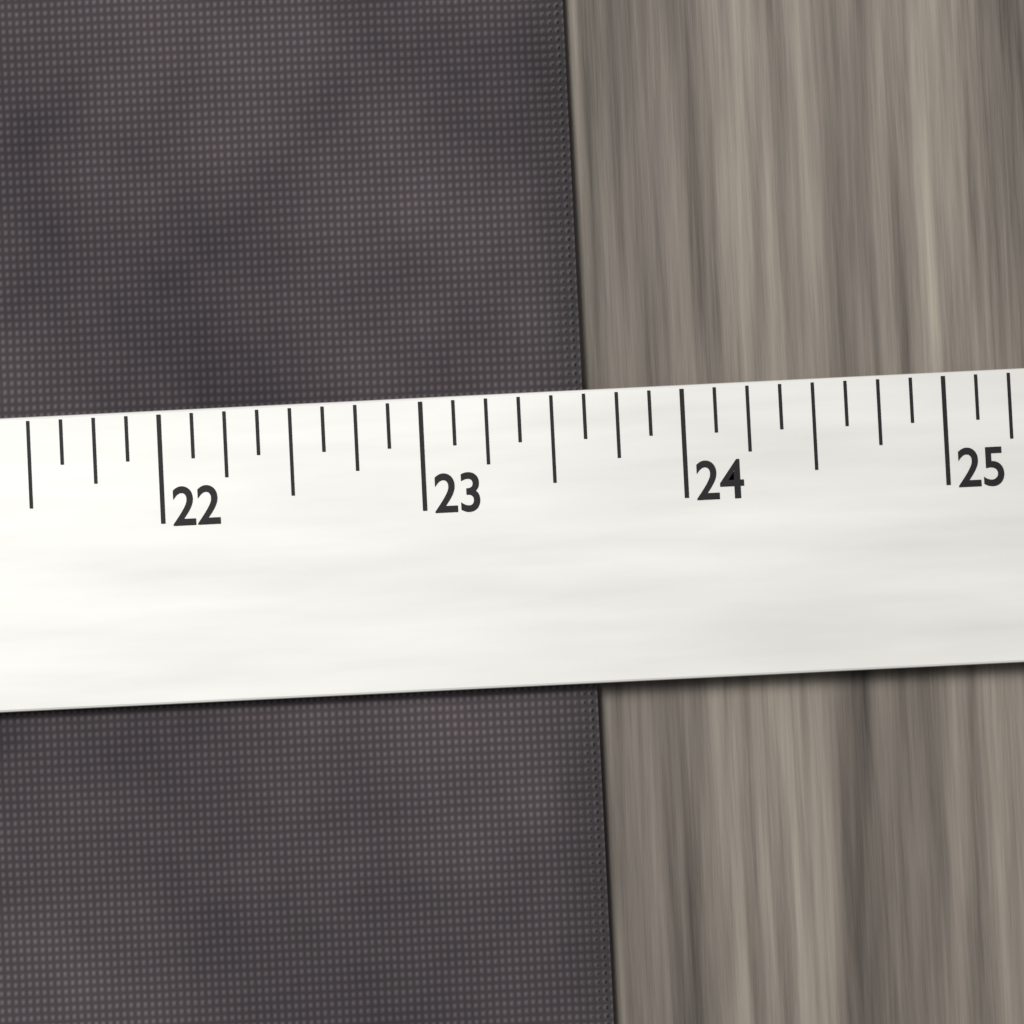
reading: 23.625 (no unit)
